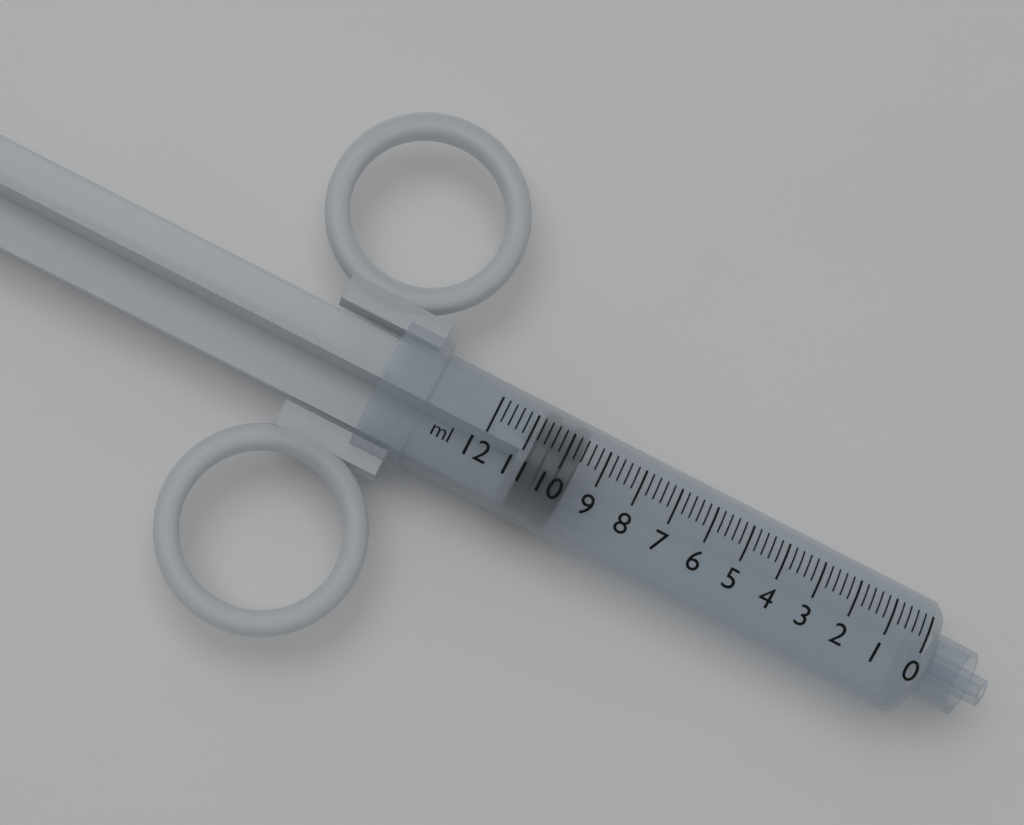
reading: 9.6 ml
